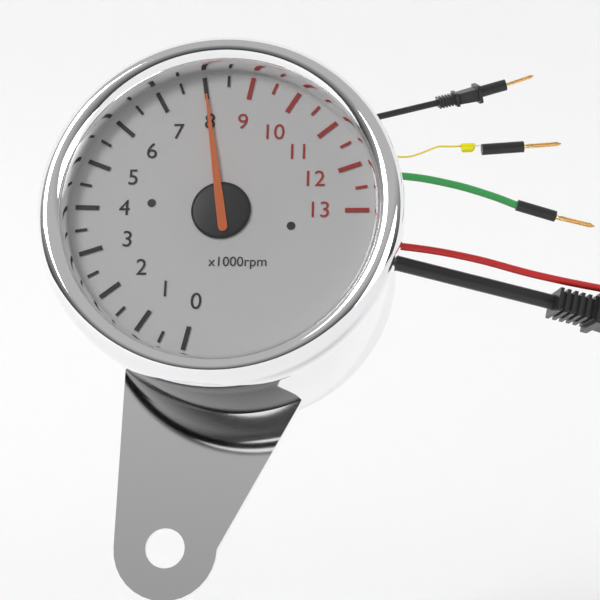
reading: 8.0 x1000rpm
